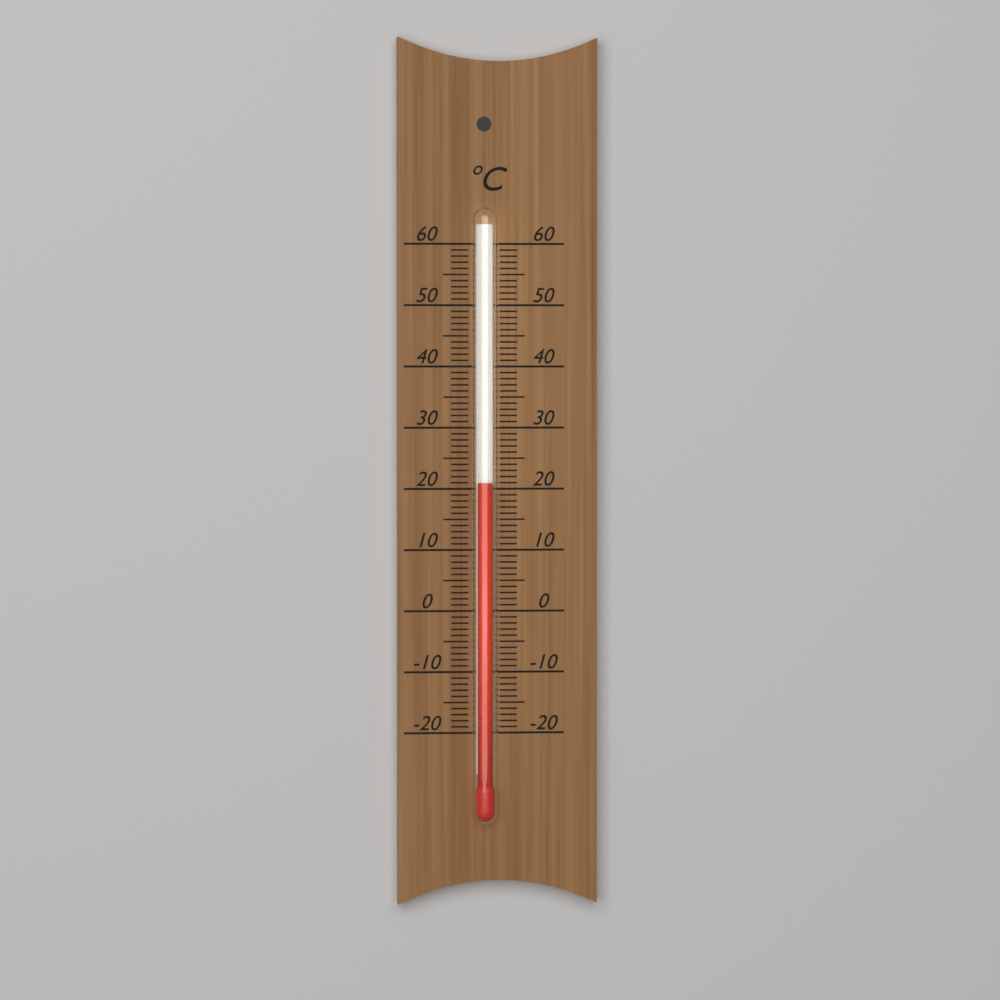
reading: 21 °C
